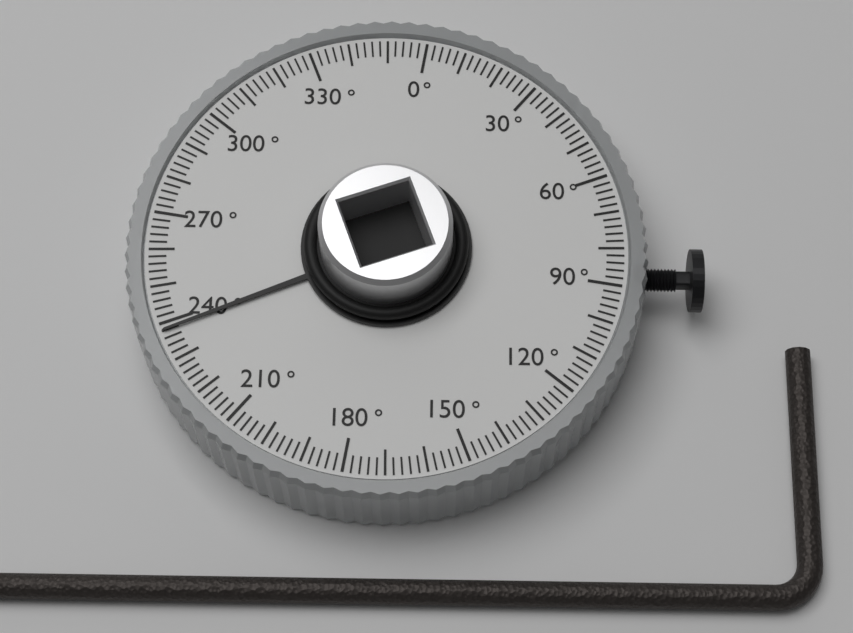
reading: 238 °
